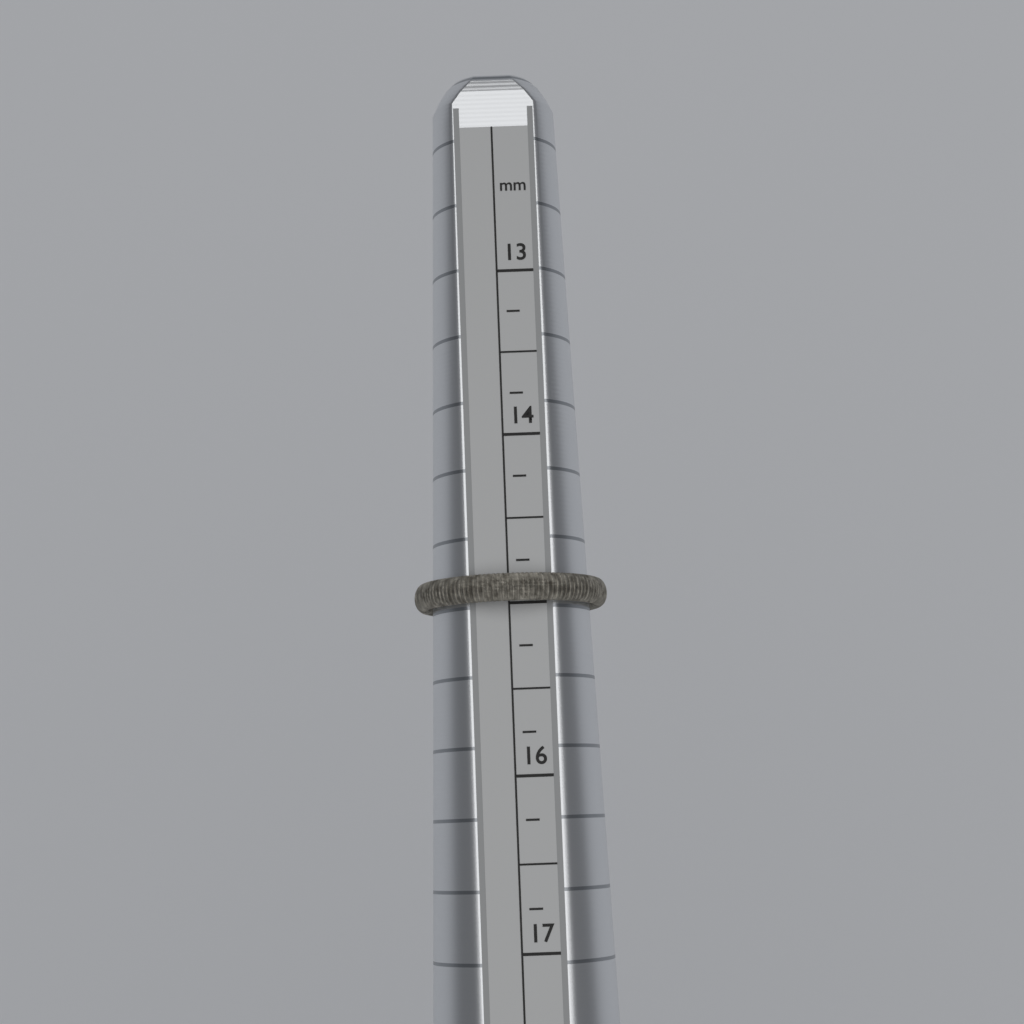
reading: 15.00 mm
